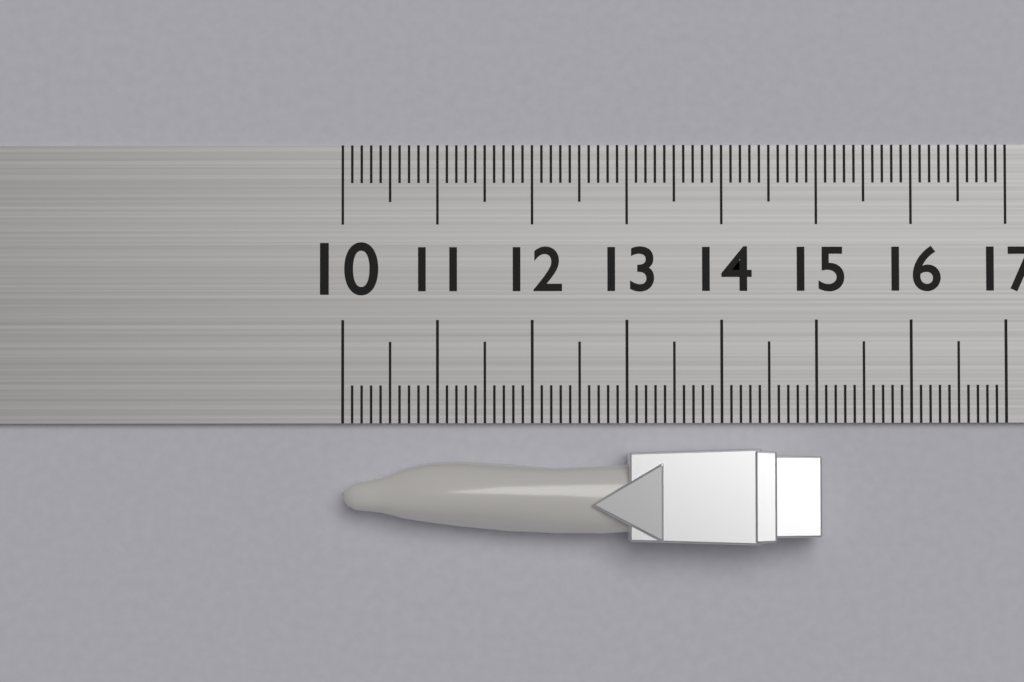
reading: 15.0 (no unit)
